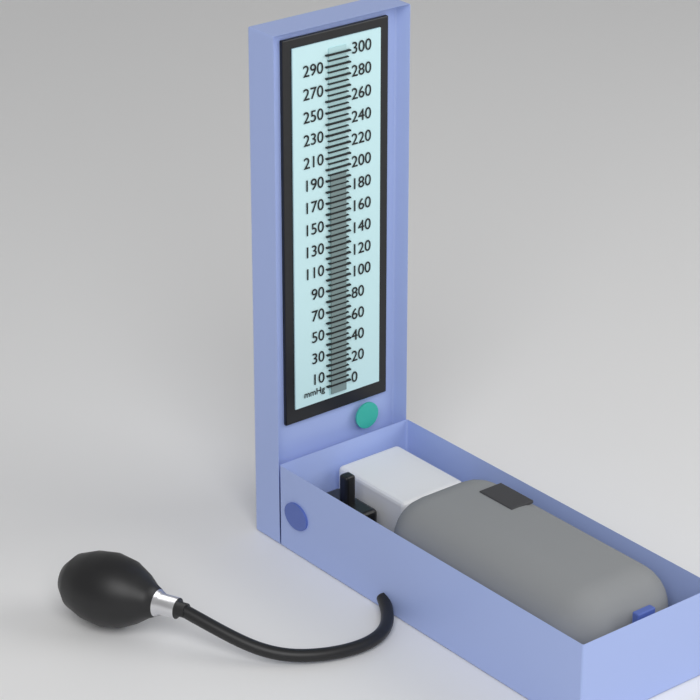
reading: 195 mmHg
